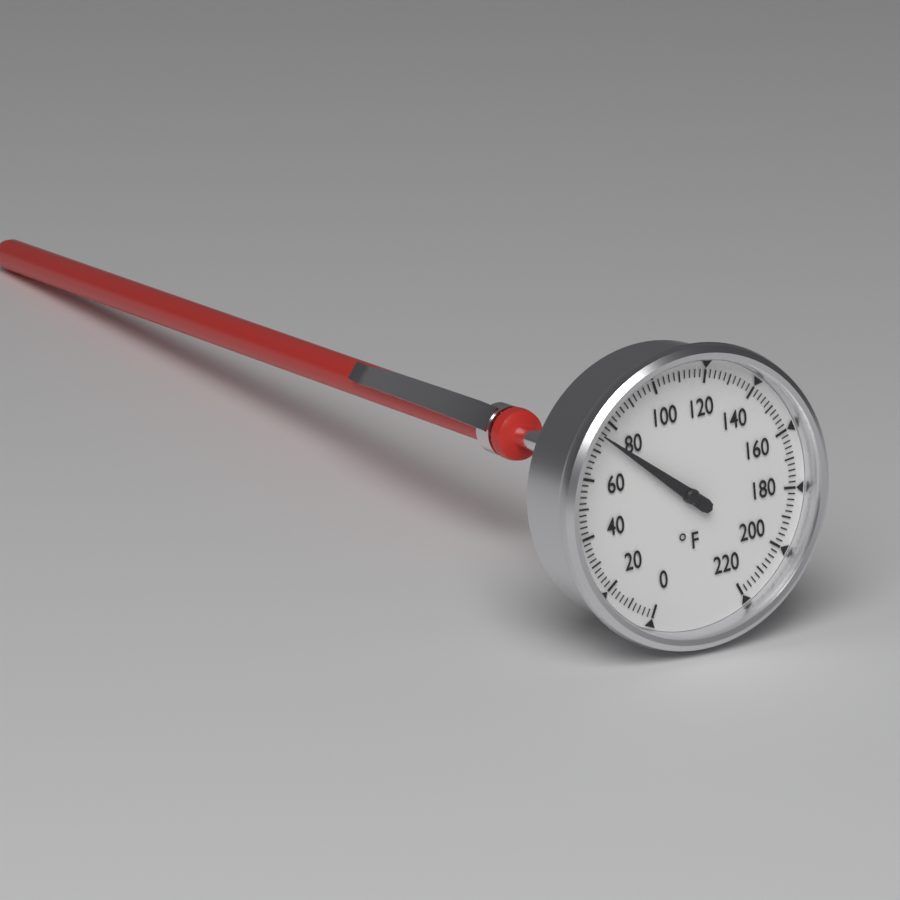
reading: 75 °F
